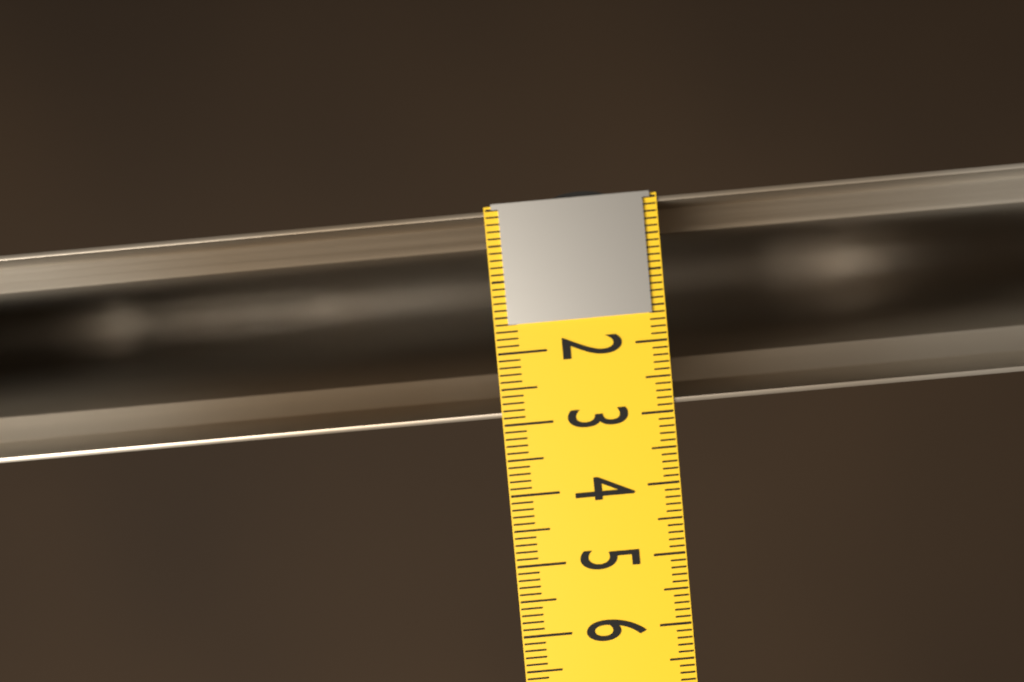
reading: 2.9 (no unit)
